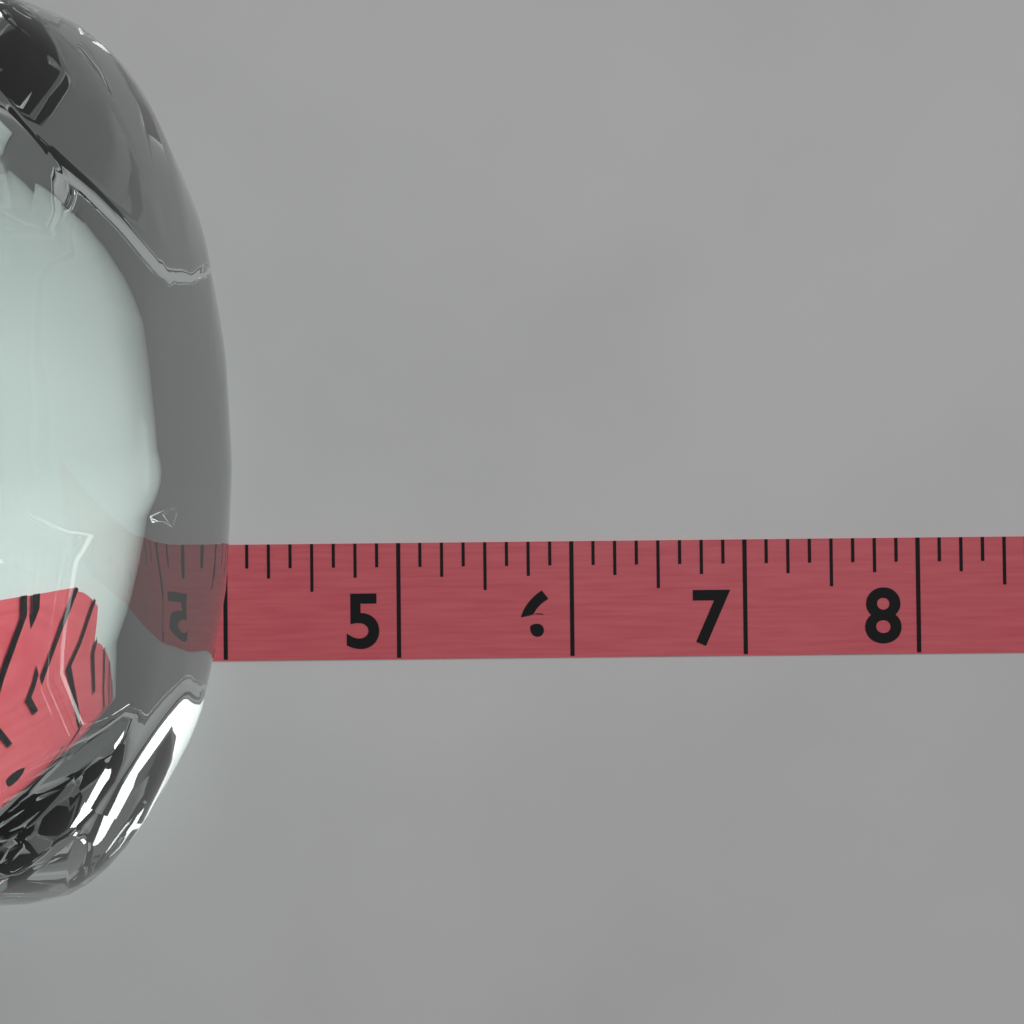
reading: 4.250 (no unit)
